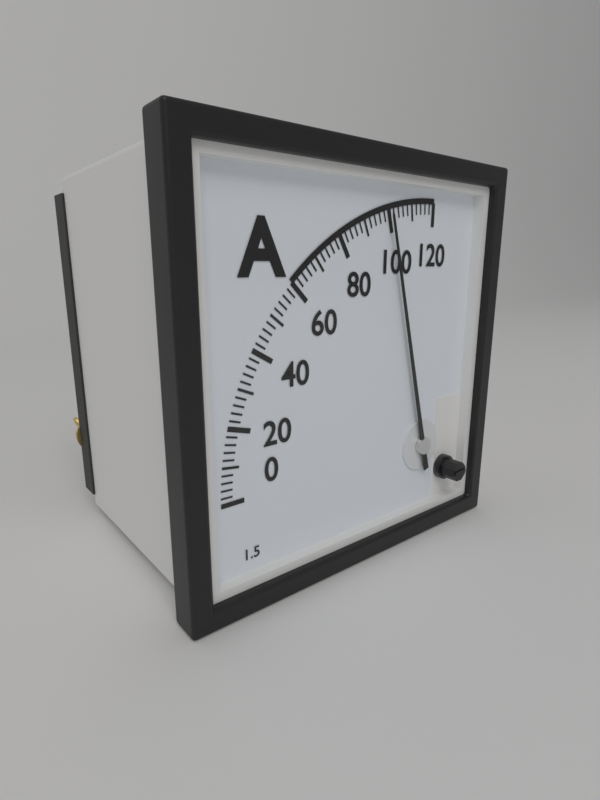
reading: 100 A
